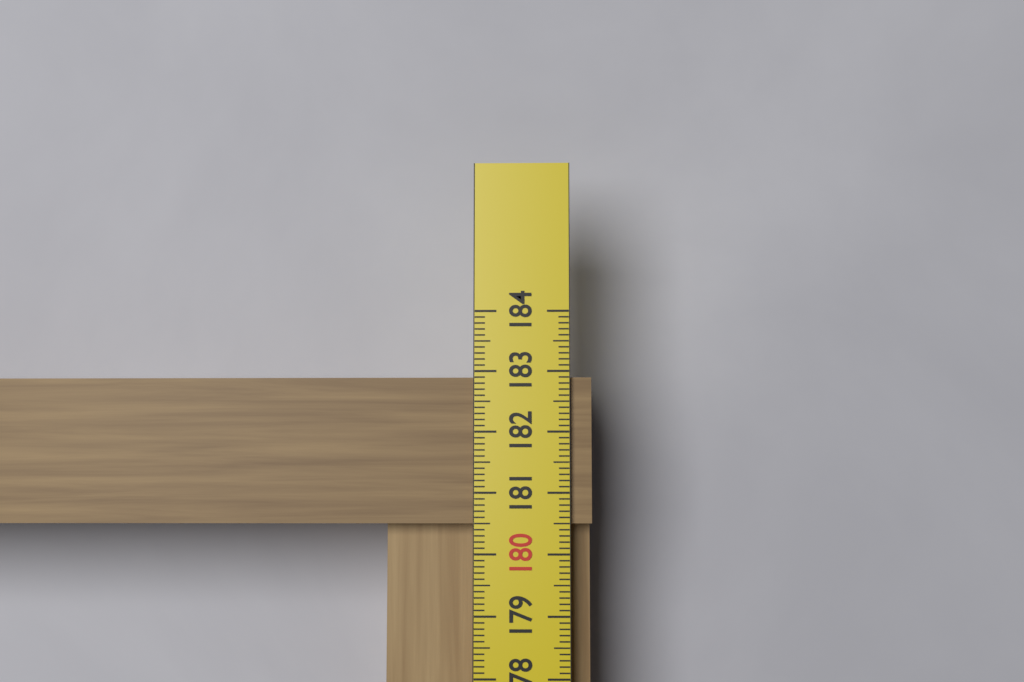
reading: 182.9 cm
